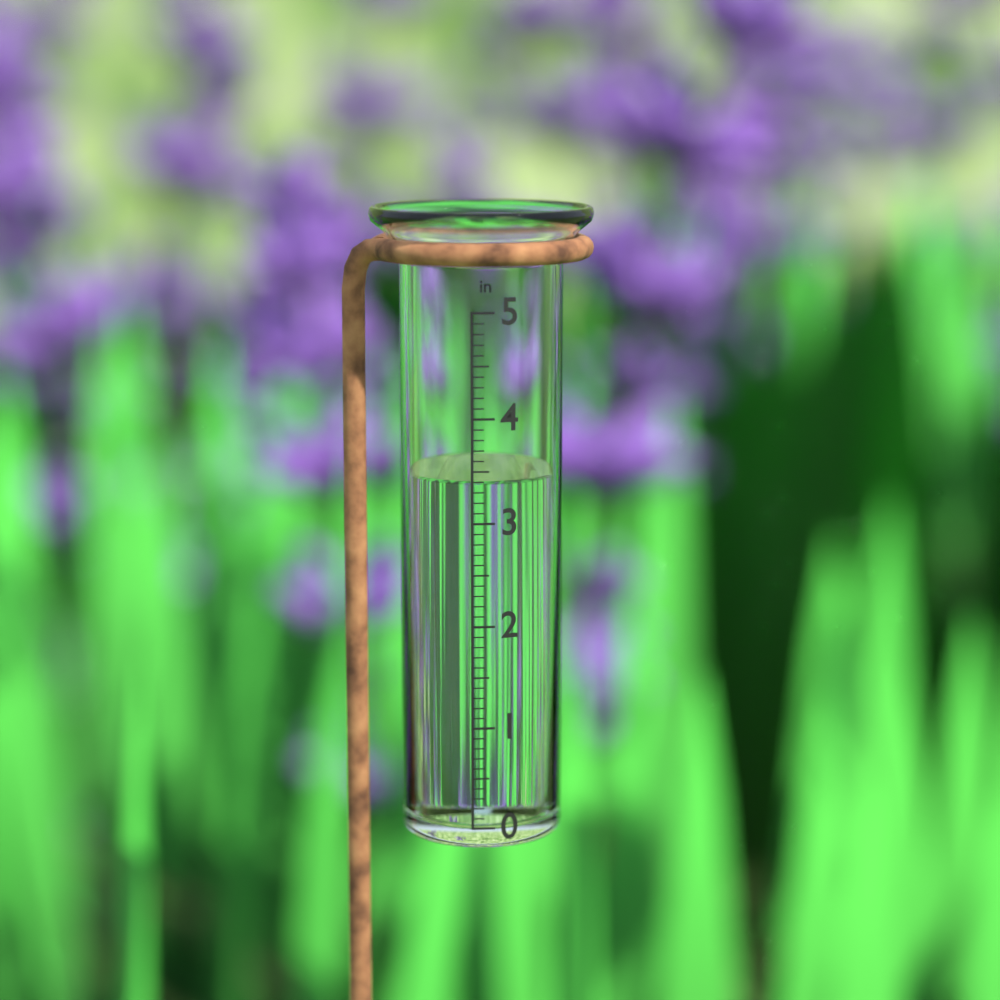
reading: 3.4 in
